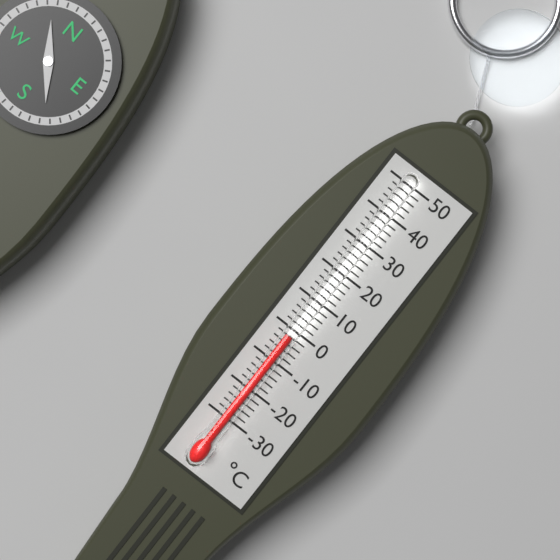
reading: -2 °C
